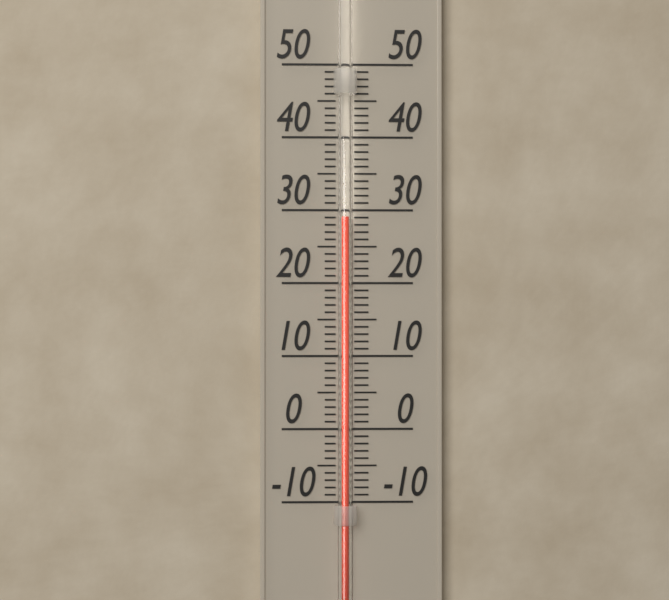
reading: 29 (no unit)
